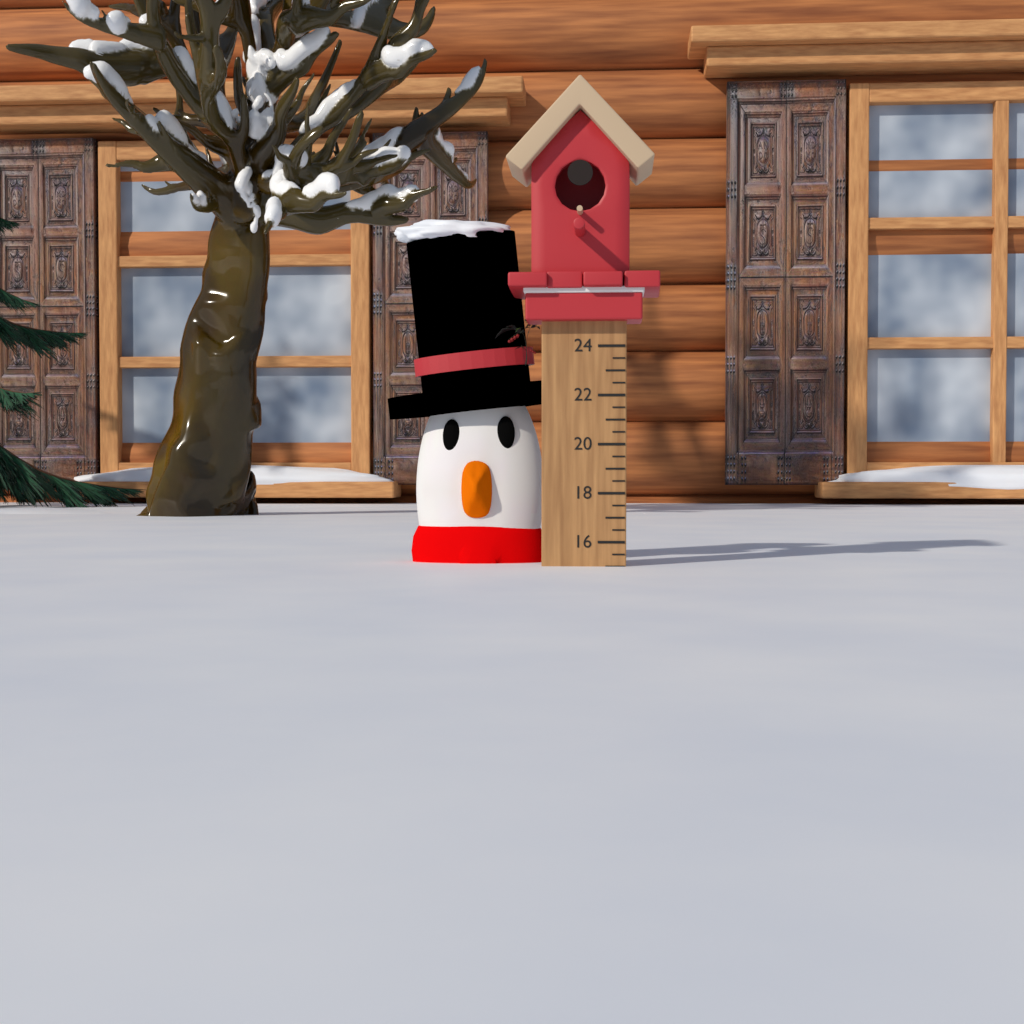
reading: 15.0 (no unit)
